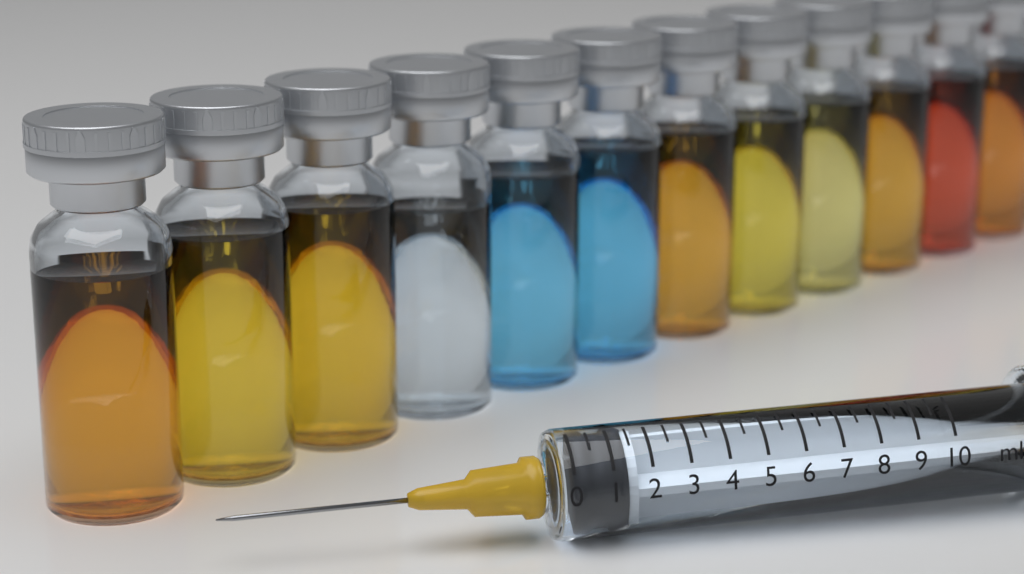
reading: 0.0 ml
